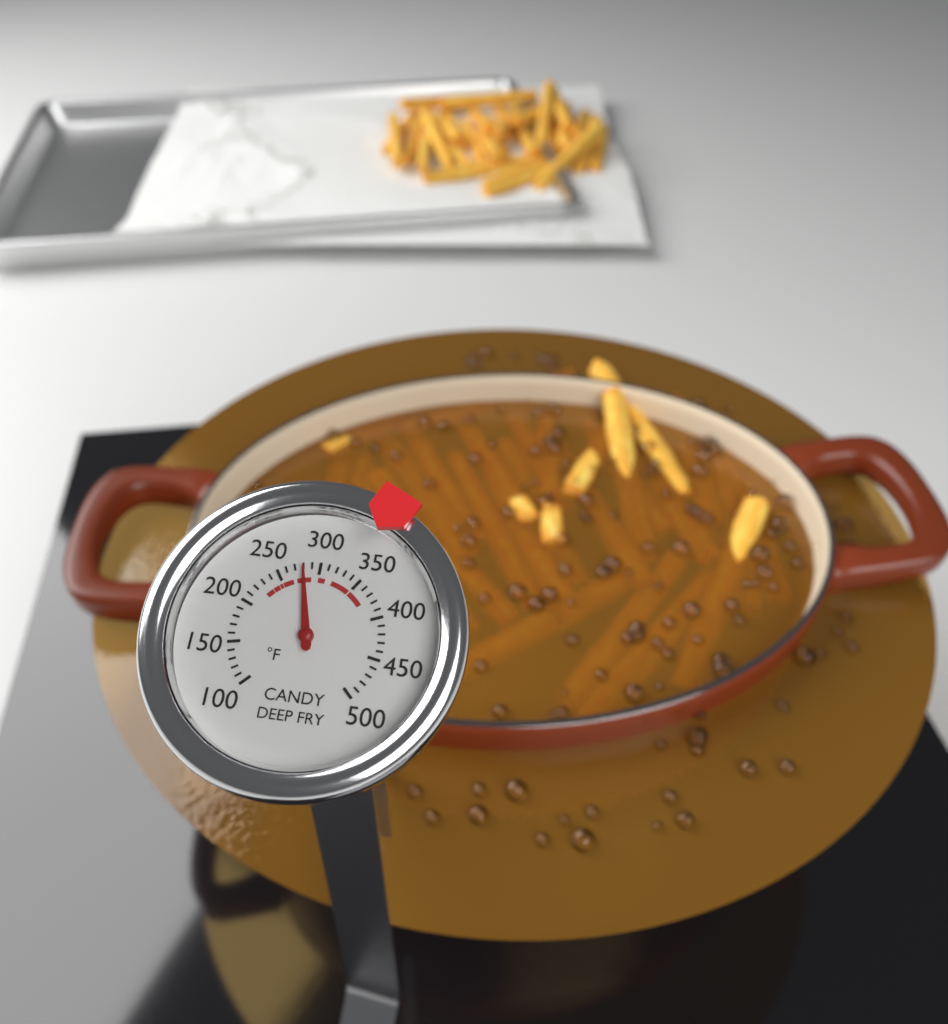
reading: 280 °F
